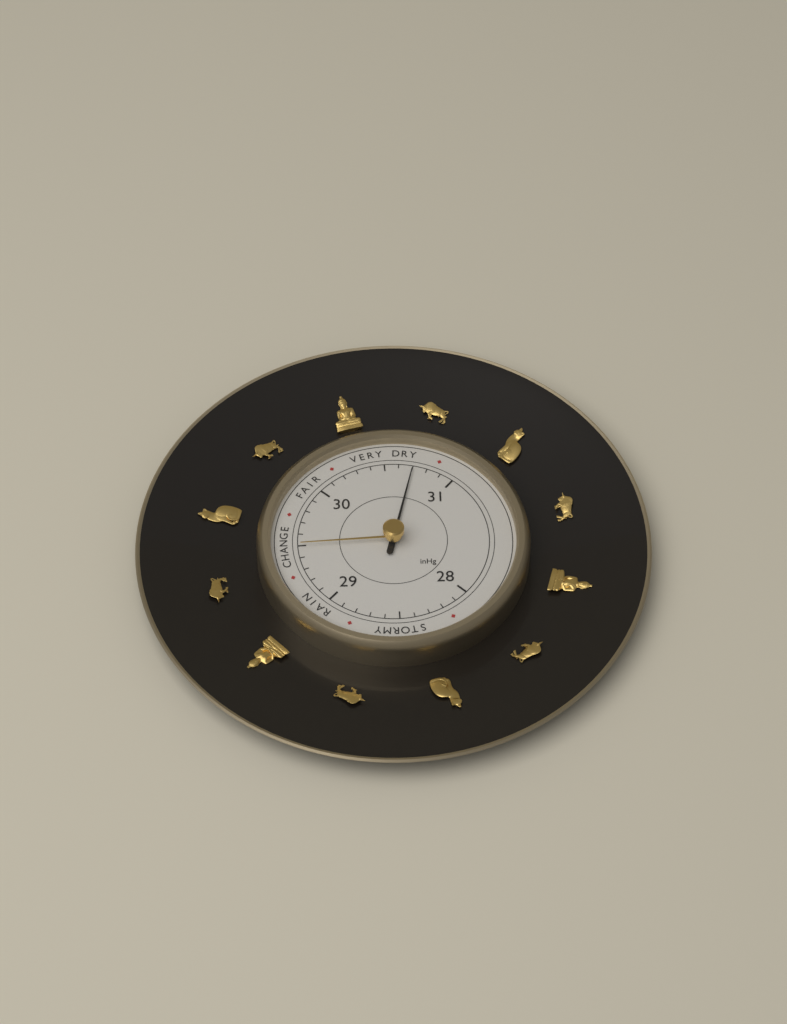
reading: 30.7 inHg
